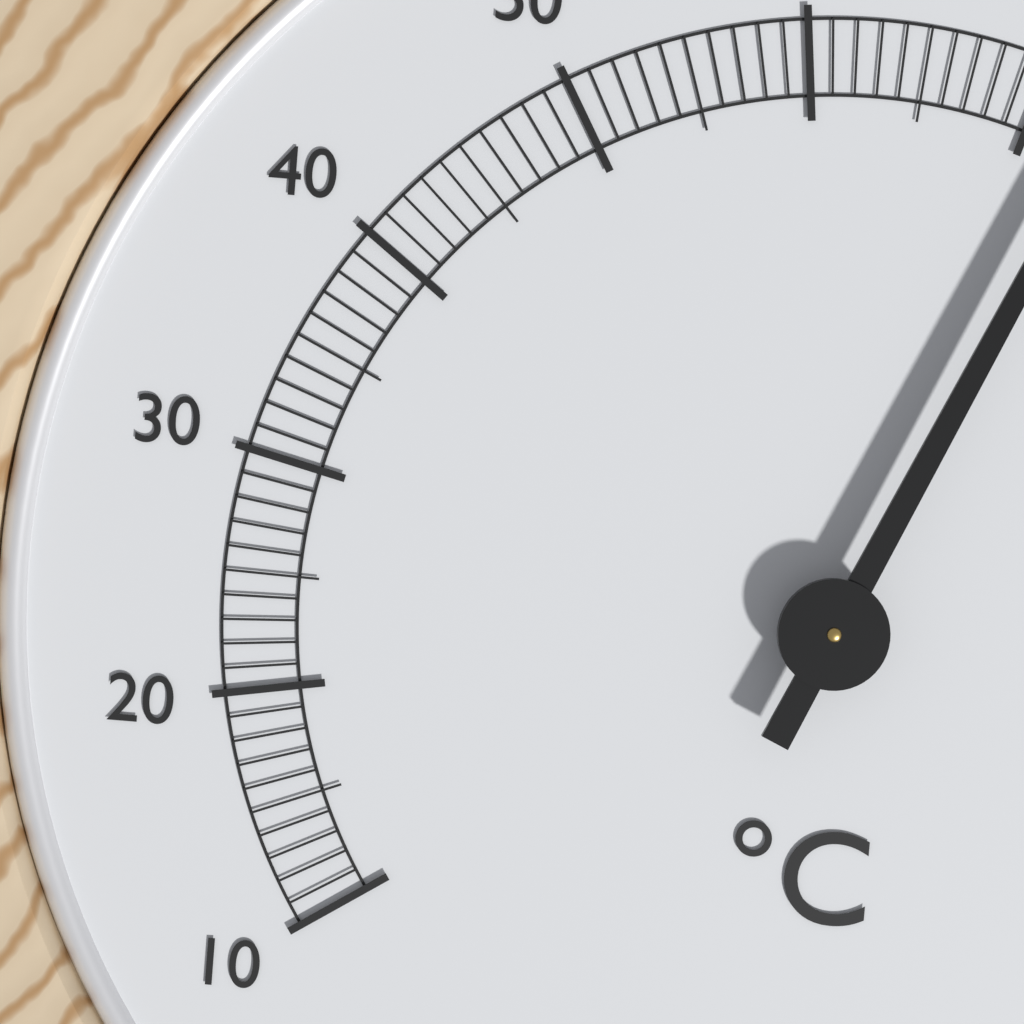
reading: 73 °C
